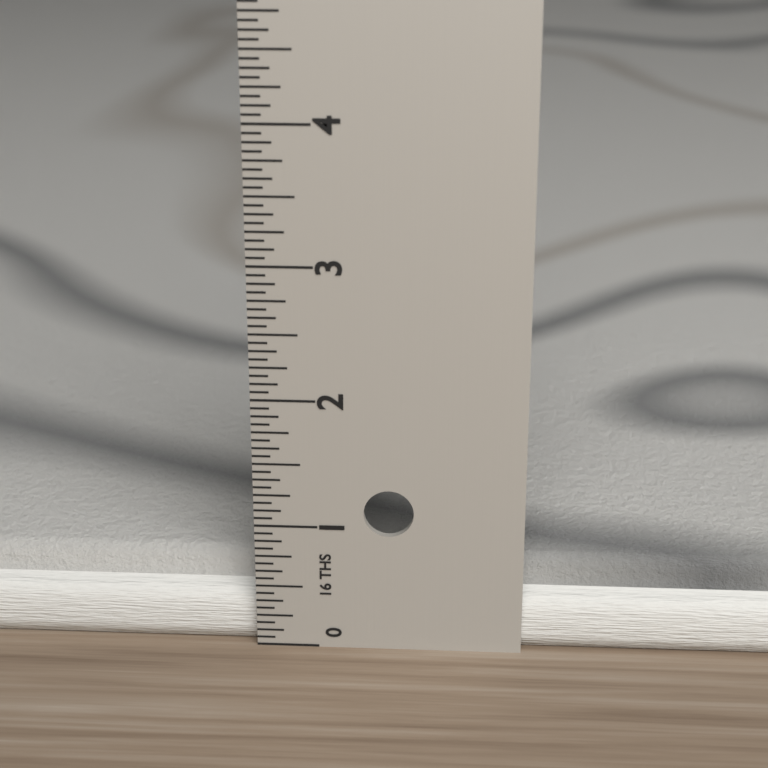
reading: 0.6250 in
